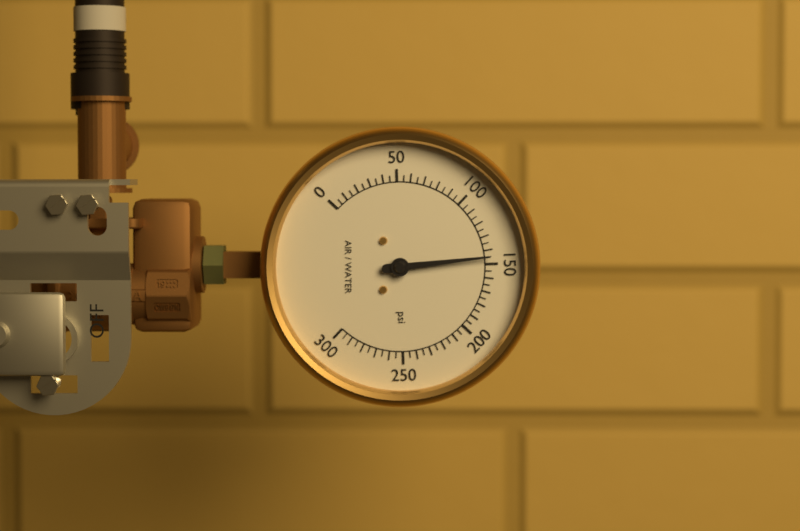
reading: 145 psi
